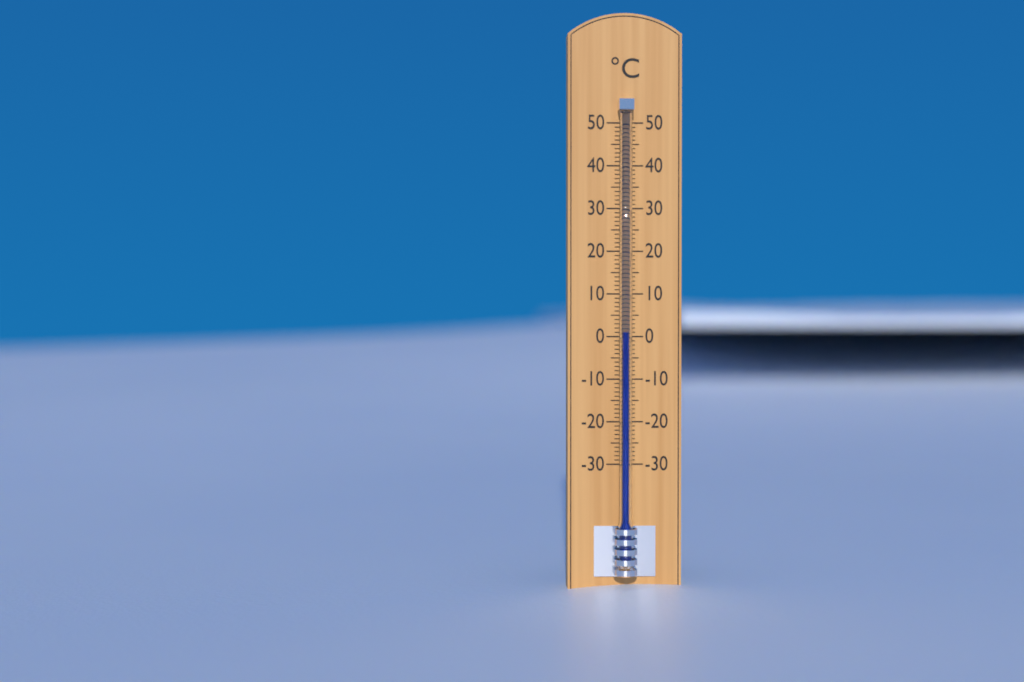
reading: 1 °C
